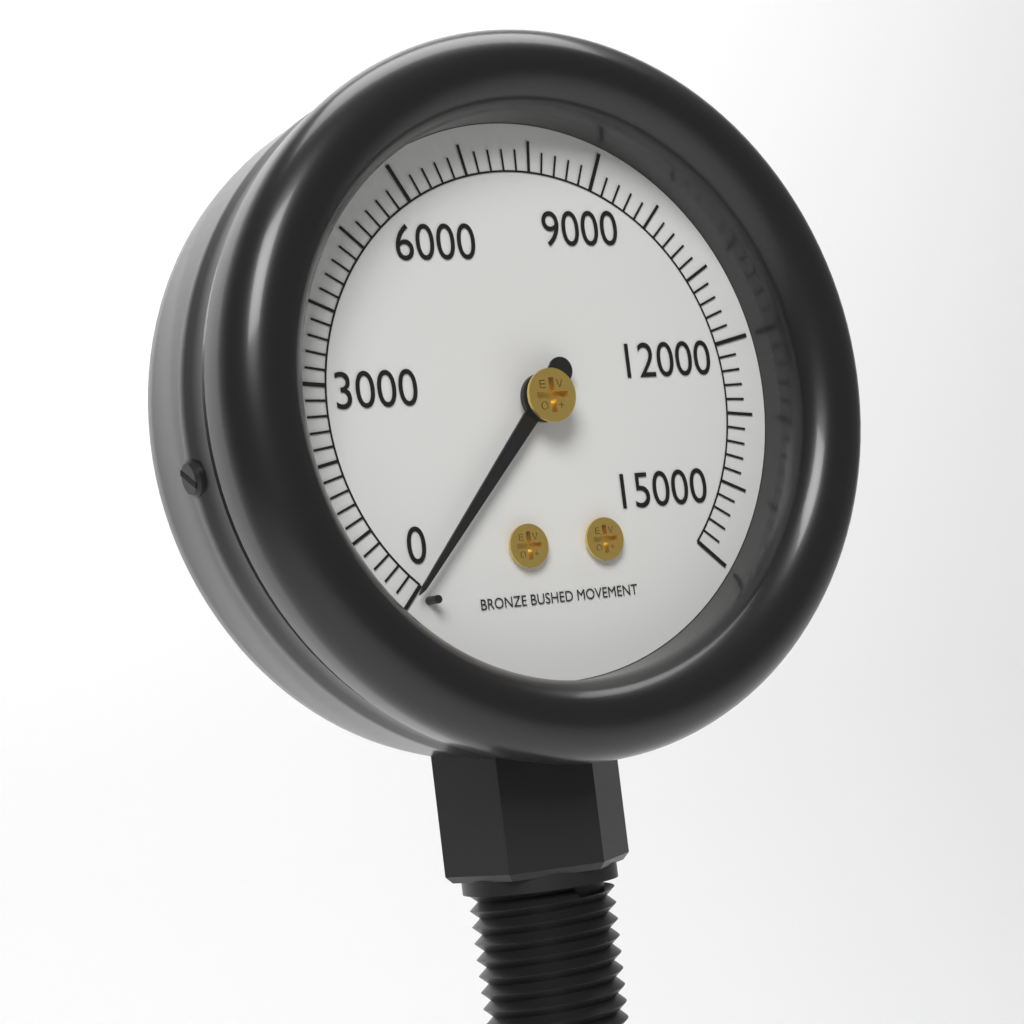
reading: 0 (no unit)
